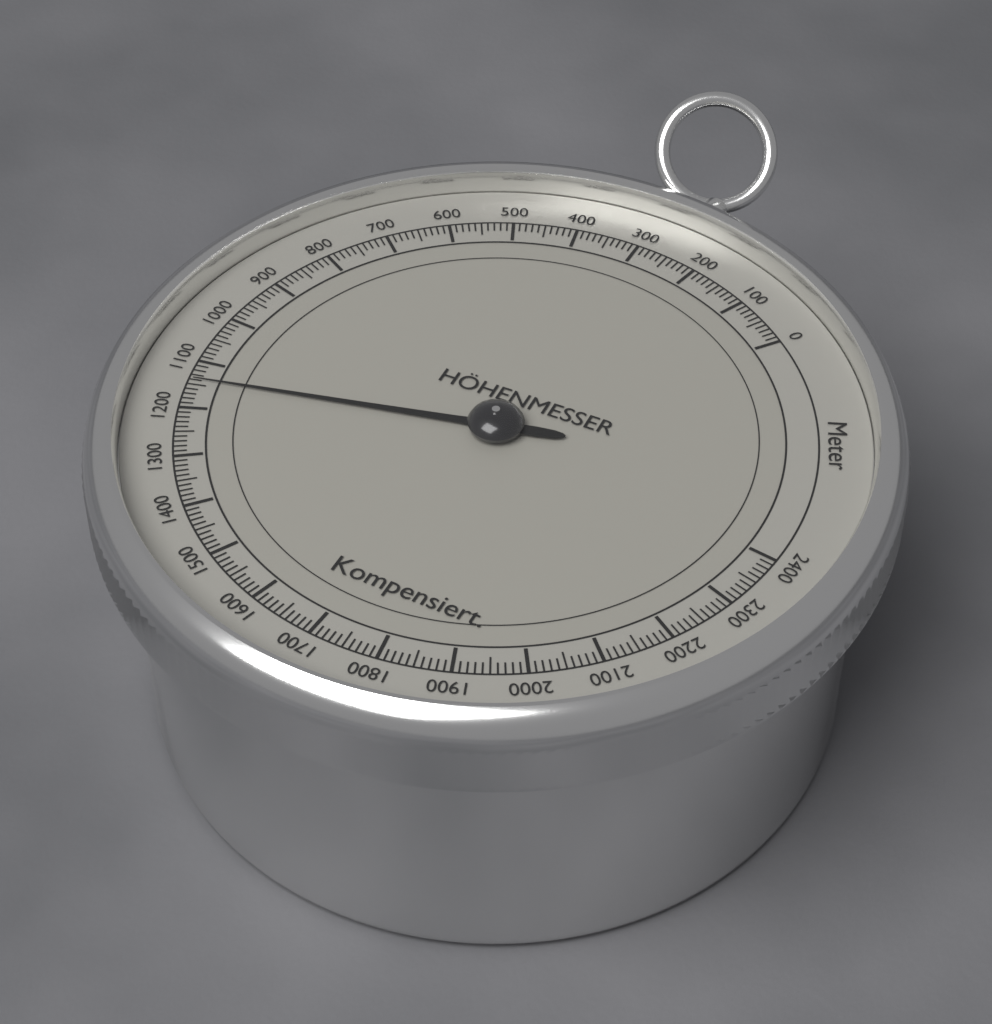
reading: 1140 m
